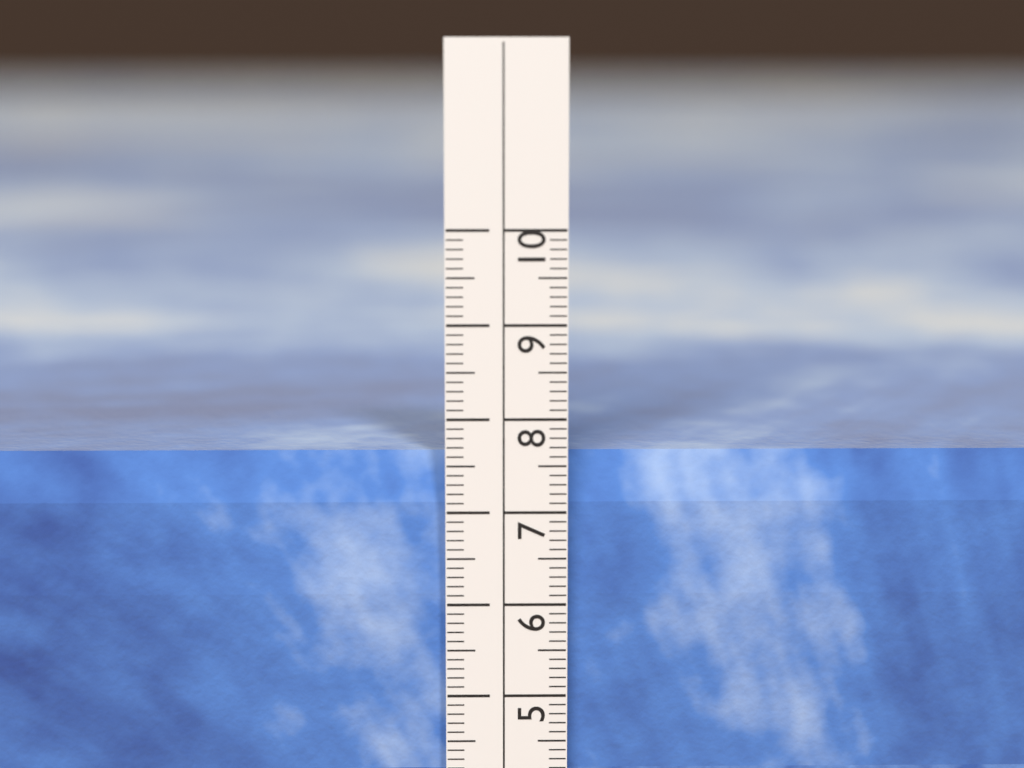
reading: 7.6 cm
